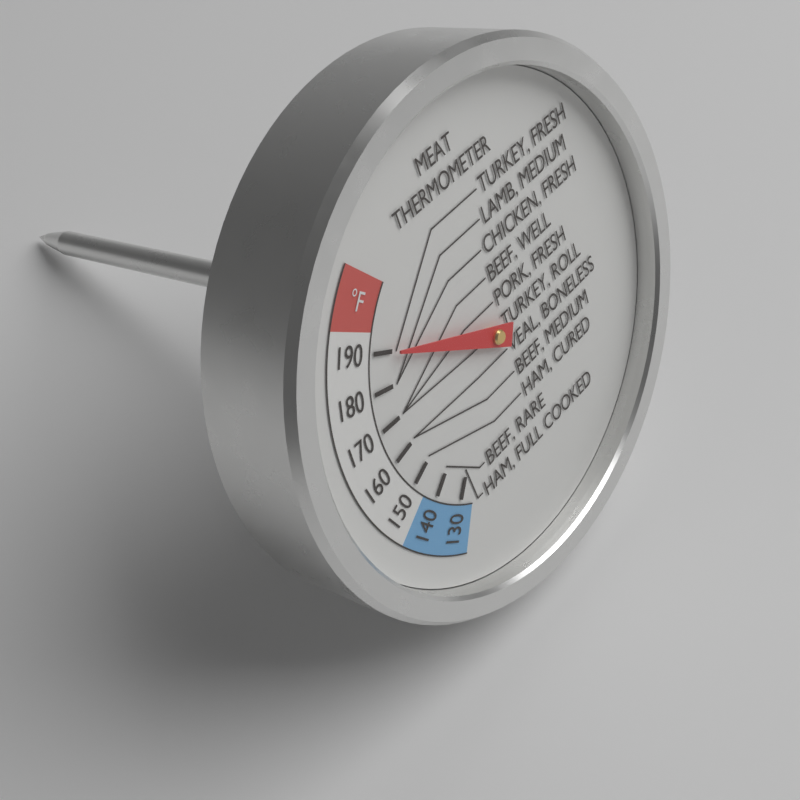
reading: 190 °F
